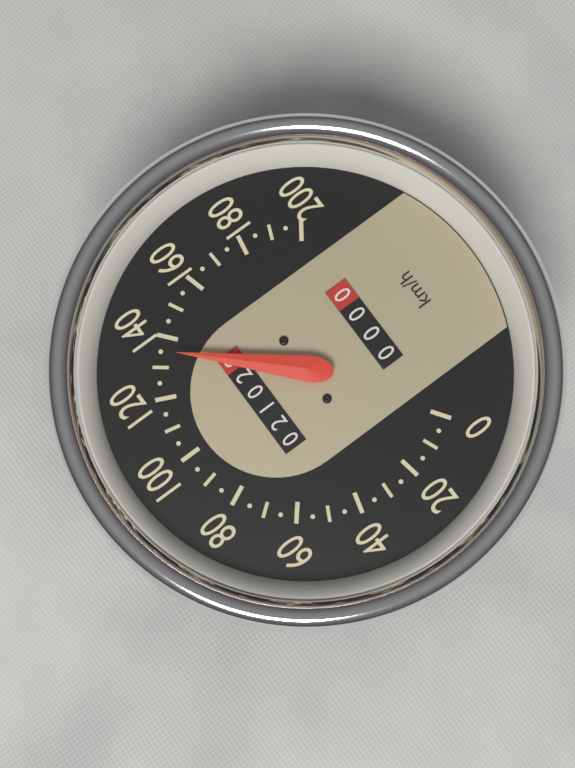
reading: 135 km/h
